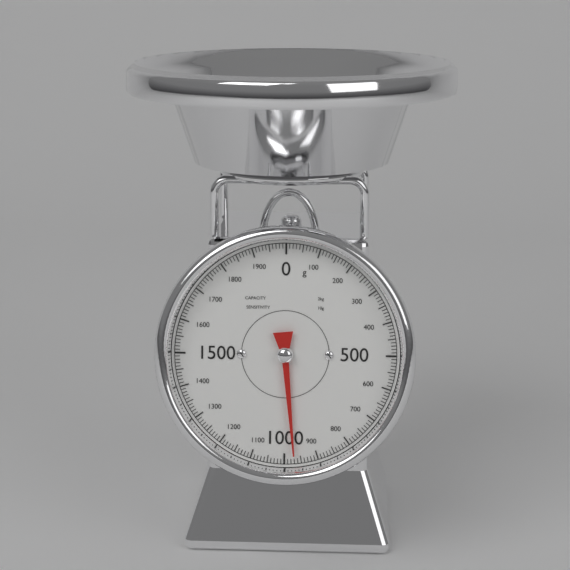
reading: 970 g
